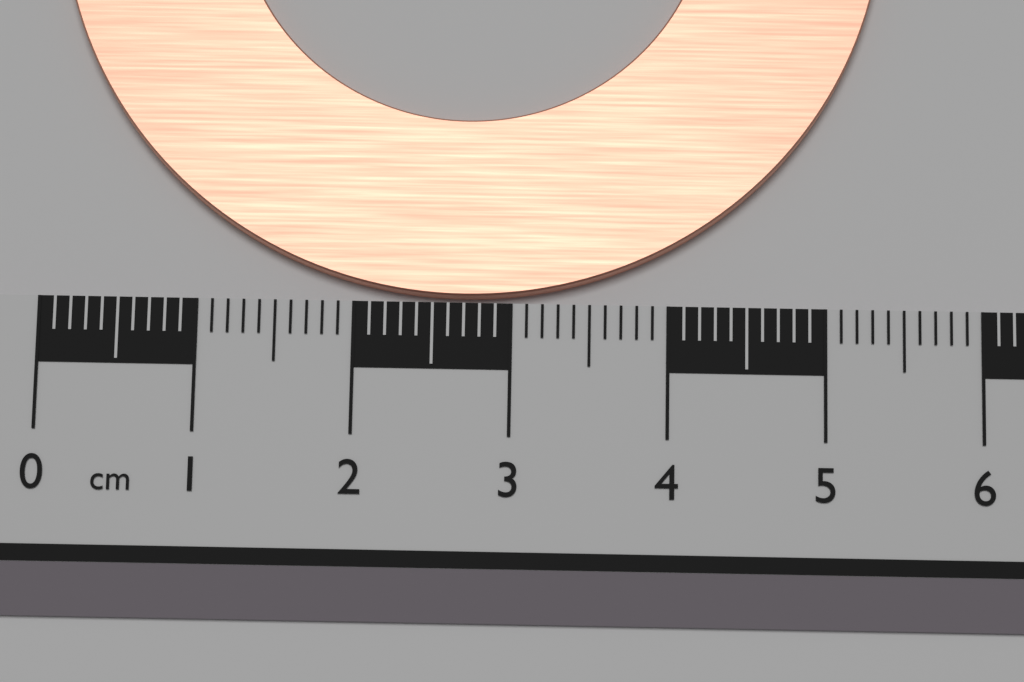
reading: 5.4 cm
